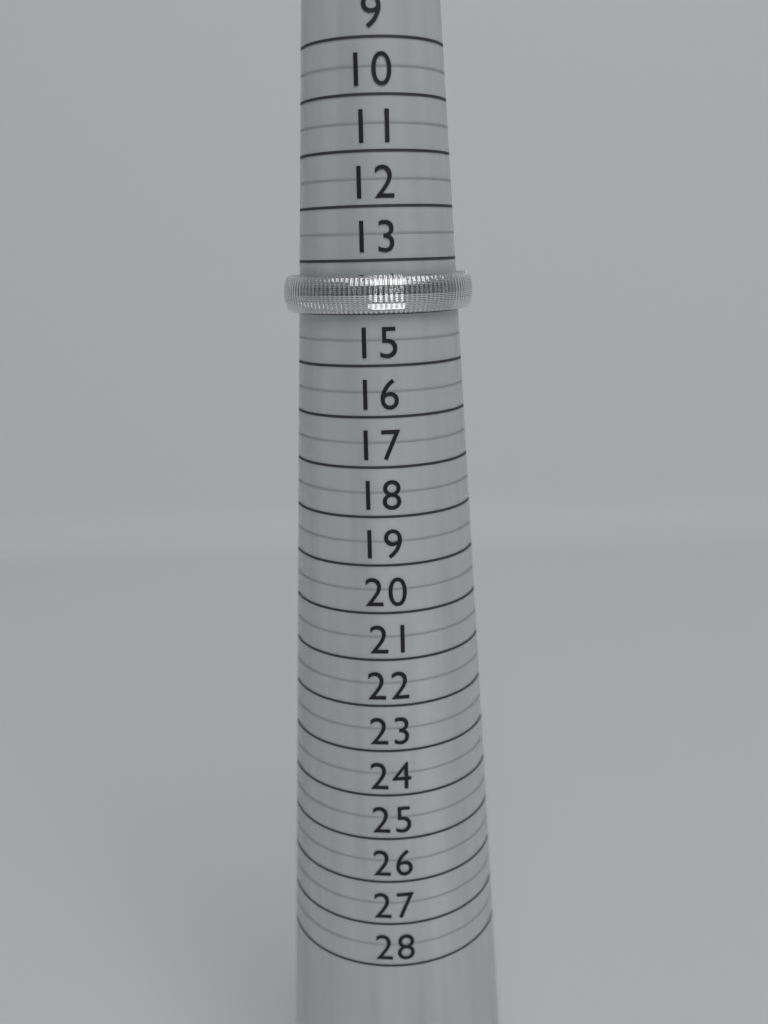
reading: 14.0 (no unit)
